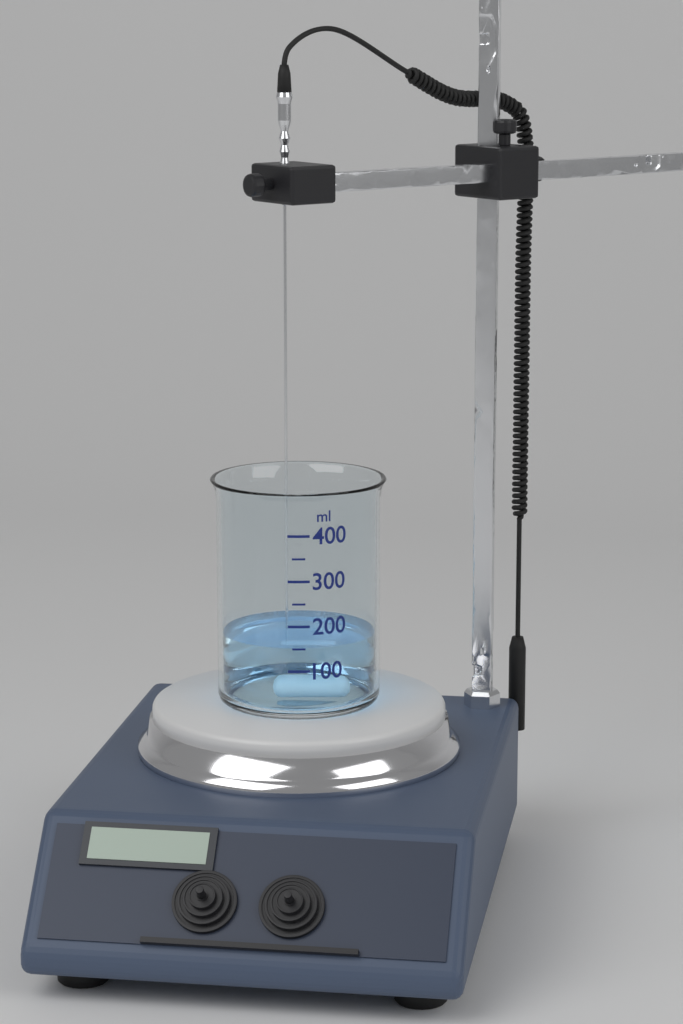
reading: 150 ml
